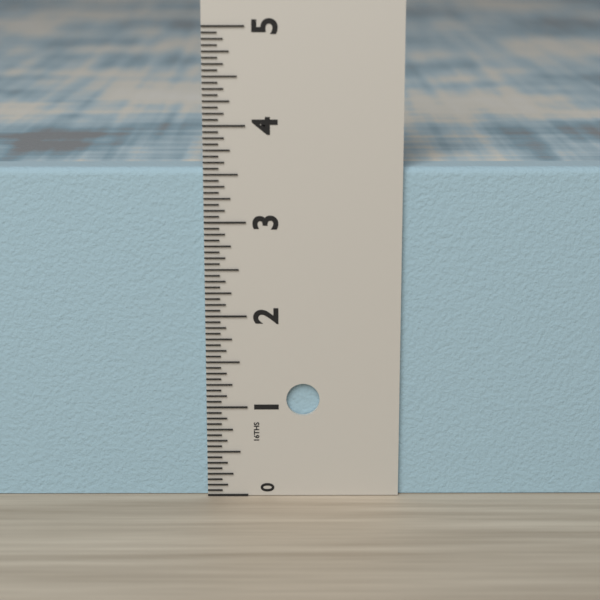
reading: 3.5625 in
